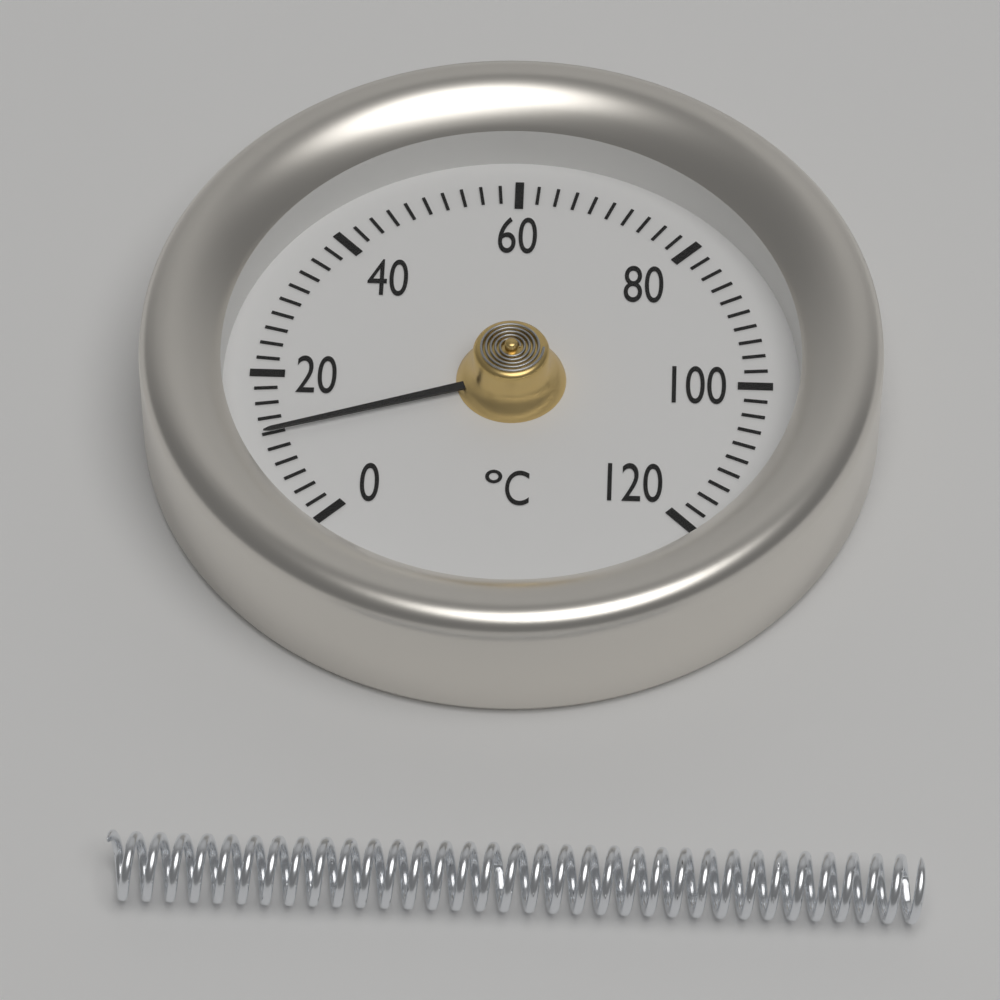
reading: 12 °C
